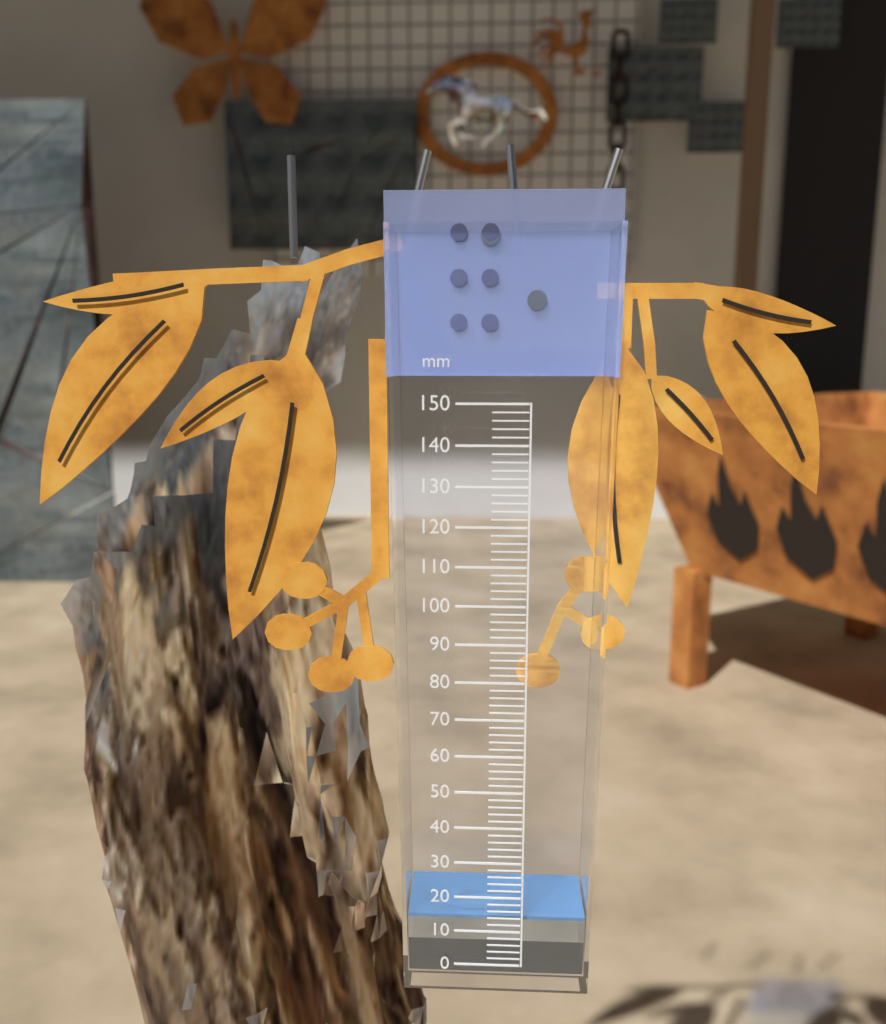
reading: 14 mm
